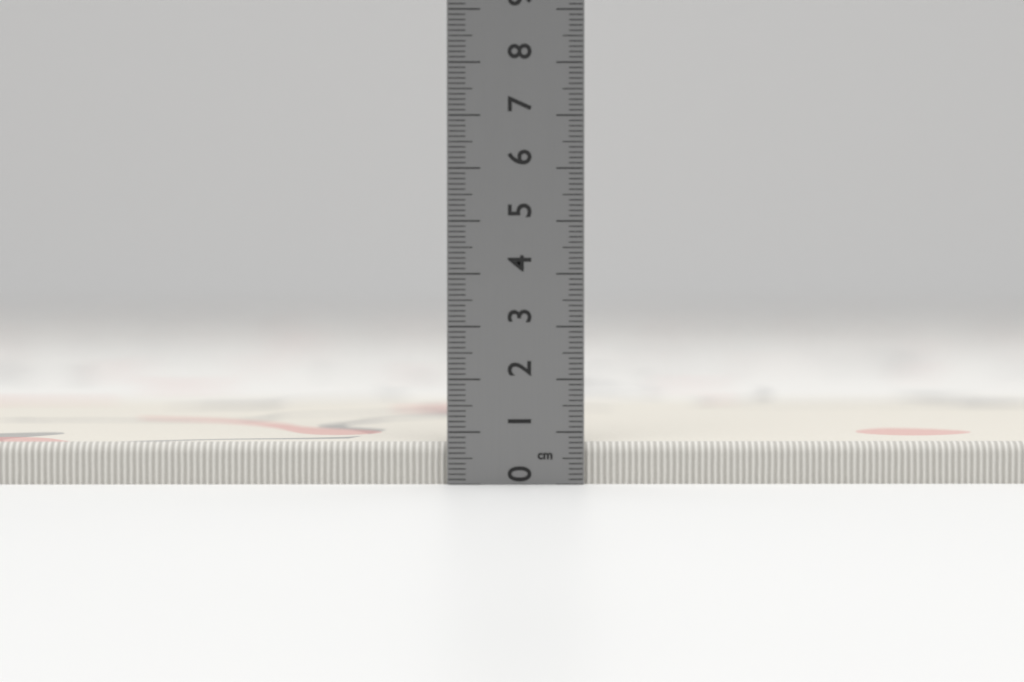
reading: 0.8 cm
